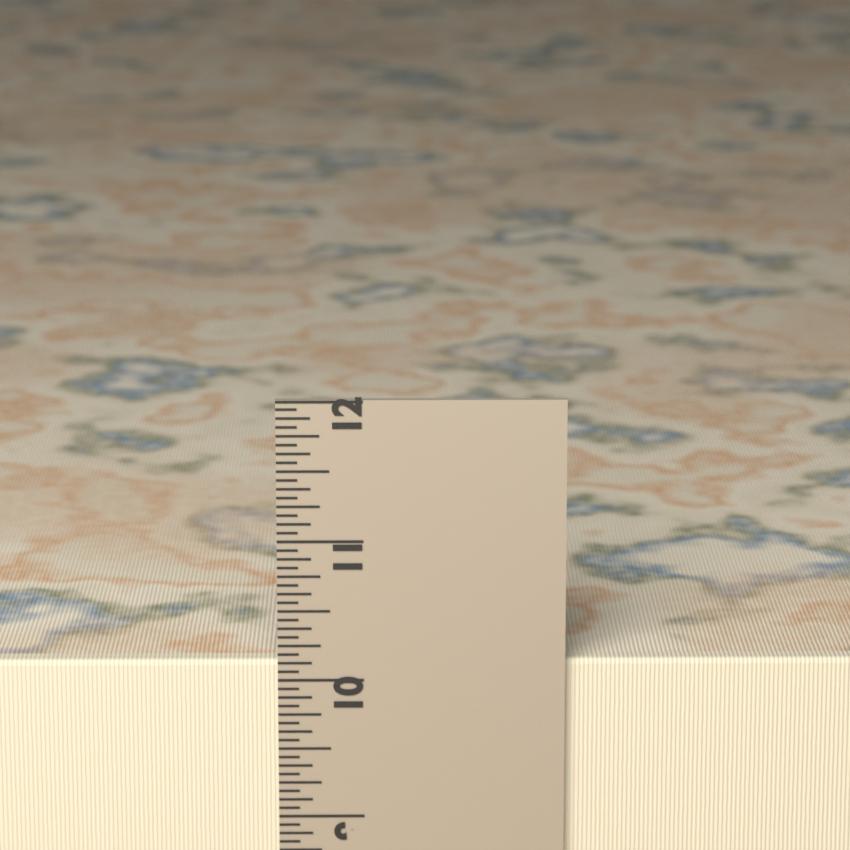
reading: 10.1250 in
